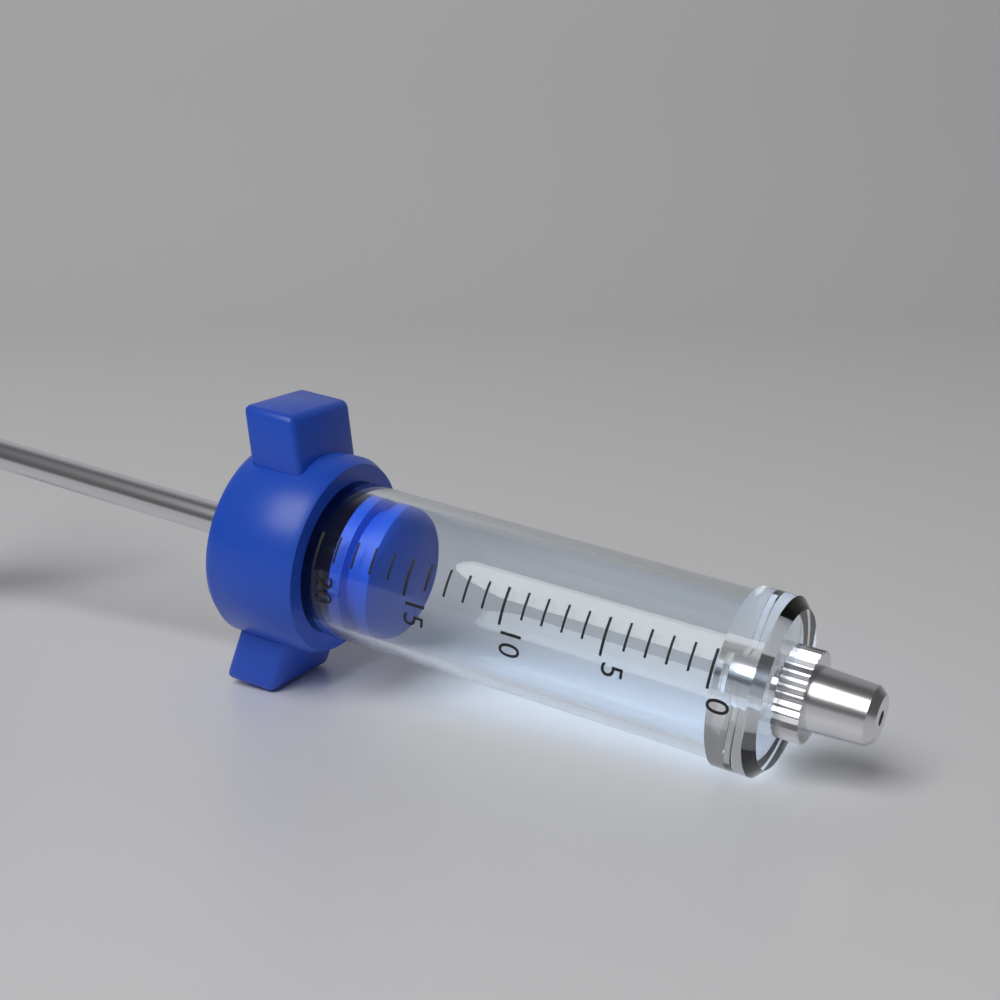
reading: 17 (no unit)
